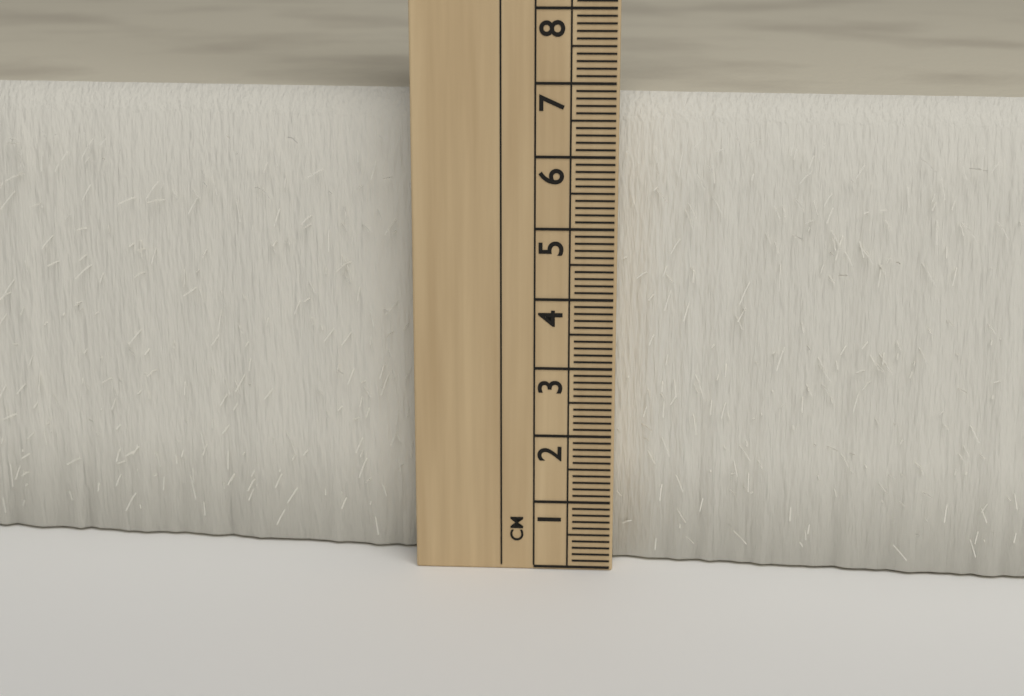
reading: 6.8 cm
